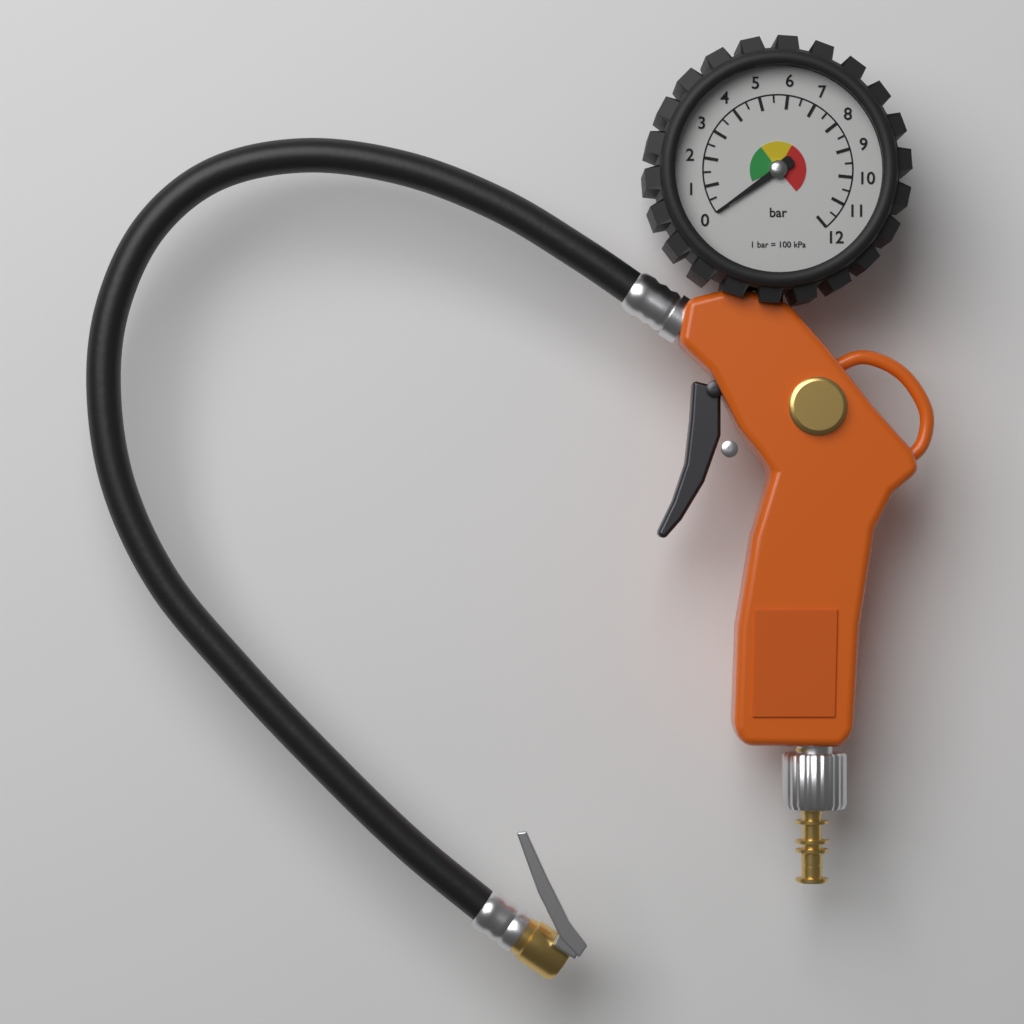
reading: 0.0 bar
